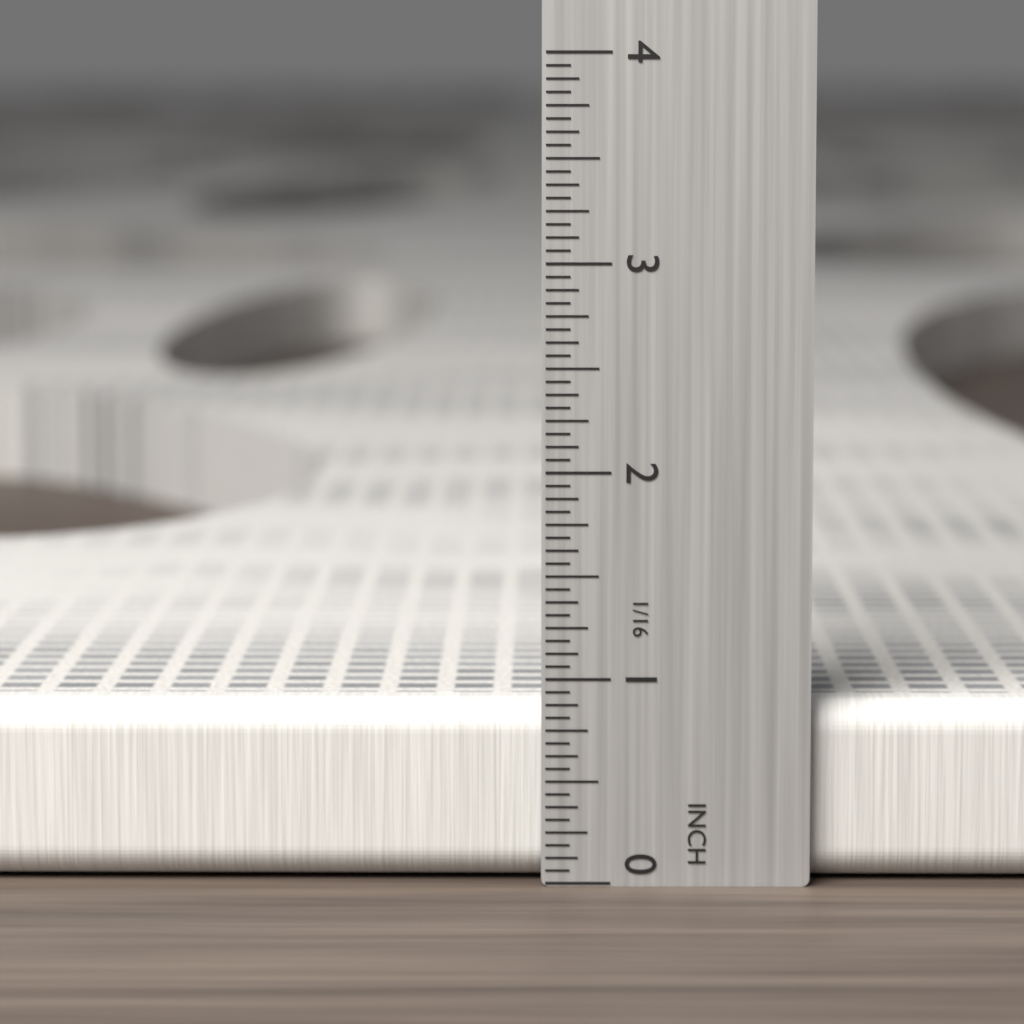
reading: 0.8750 in
